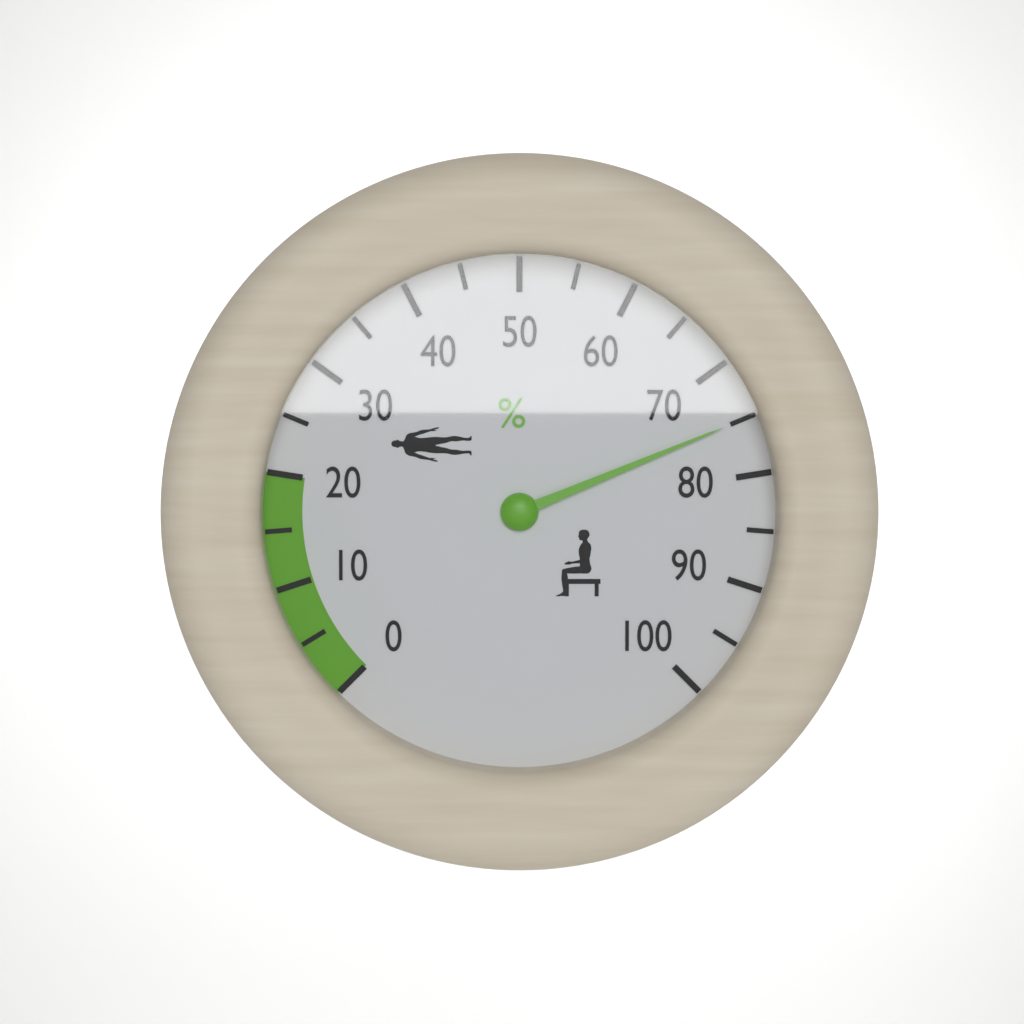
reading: 75 %
